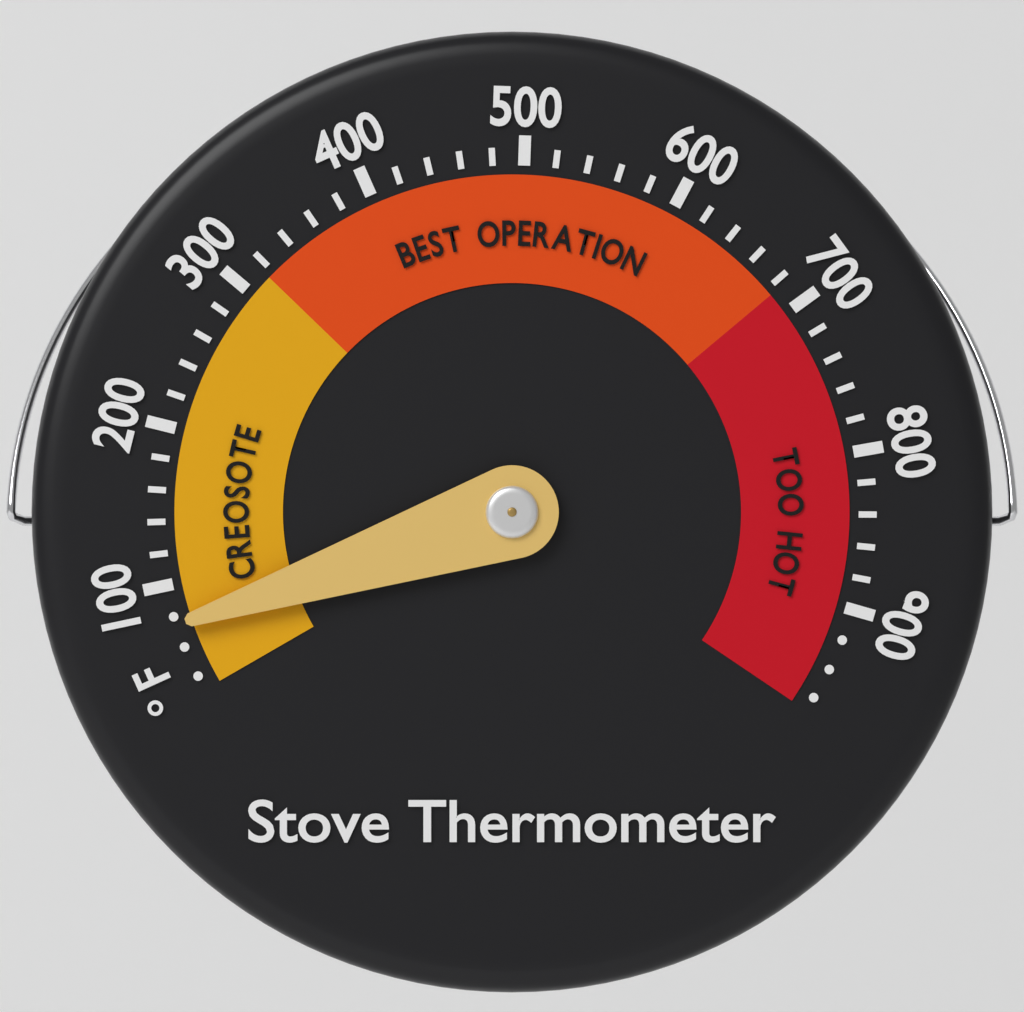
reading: 75 °F
